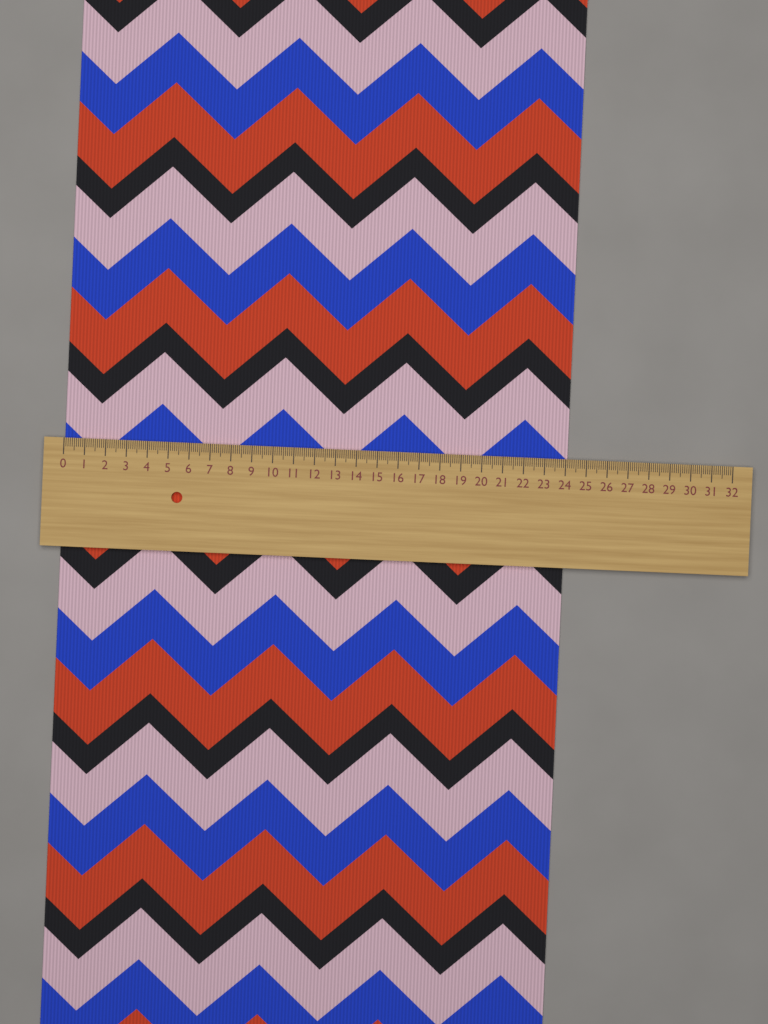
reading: 24.1 (no unit)
